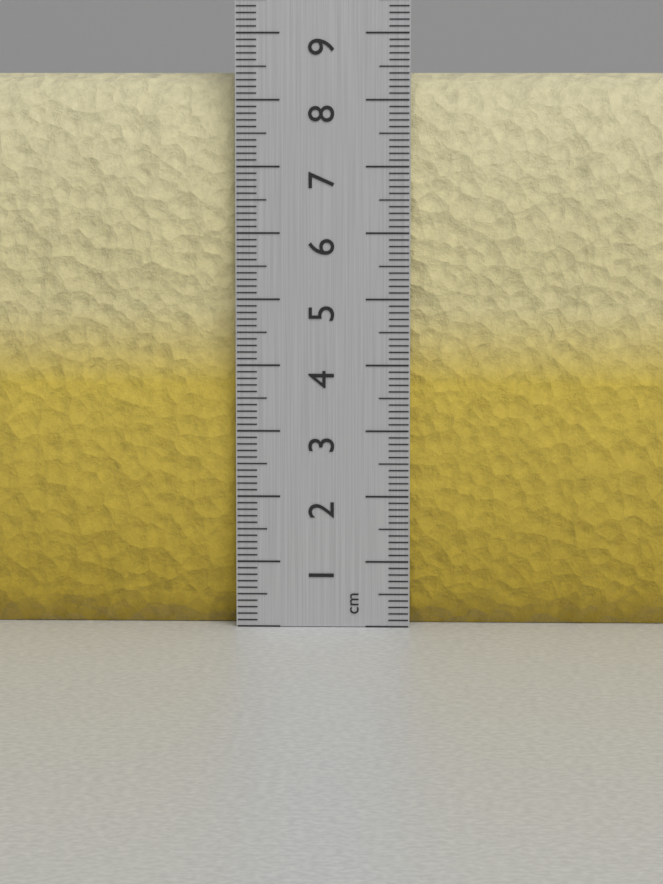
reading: 8.4 cm
